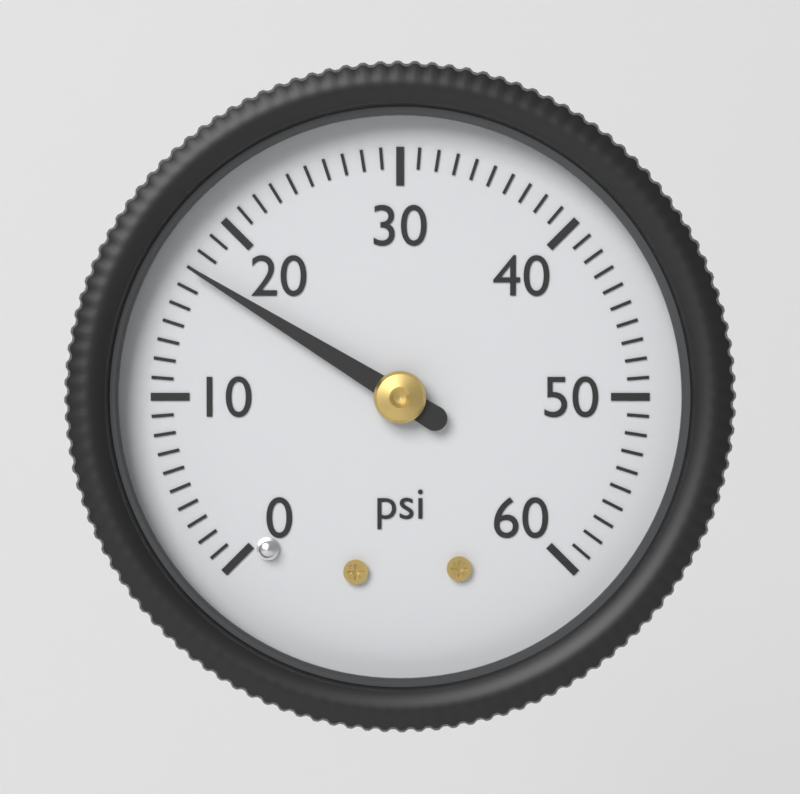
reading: 17 psi
